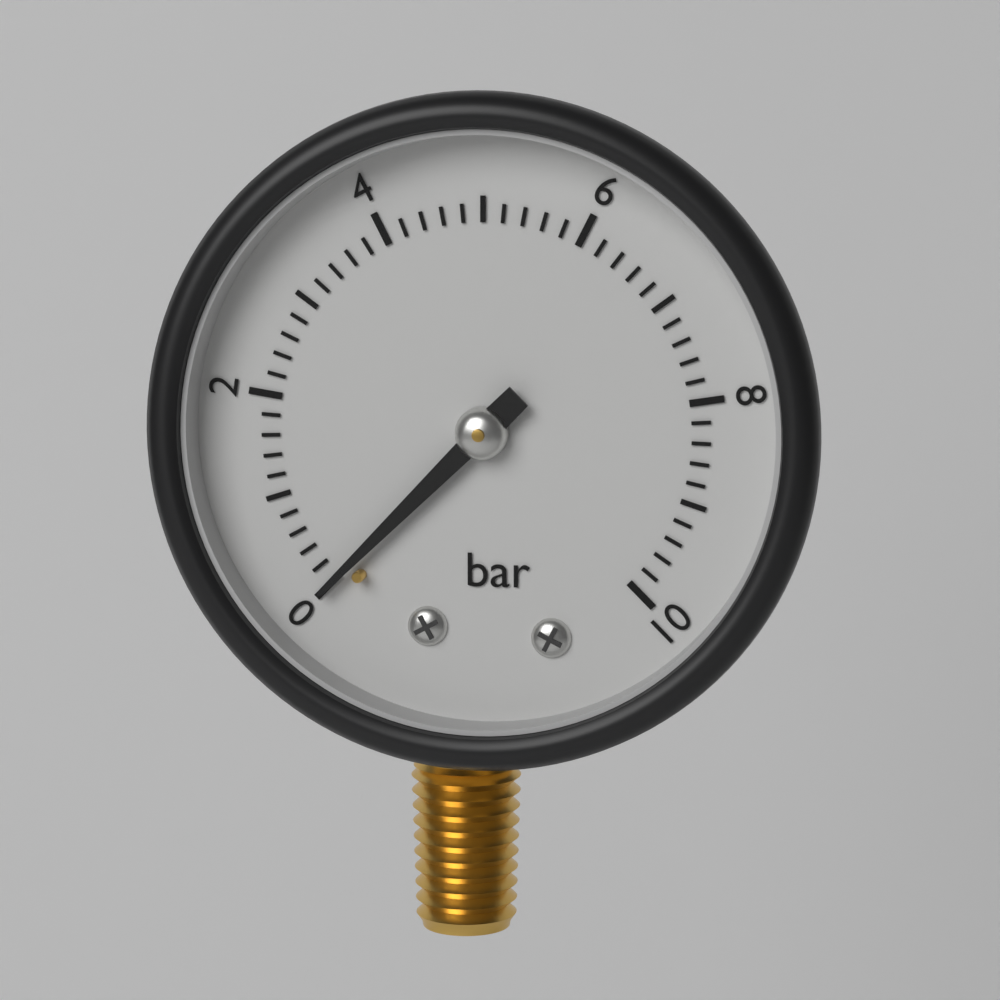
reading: 0.0 bar
